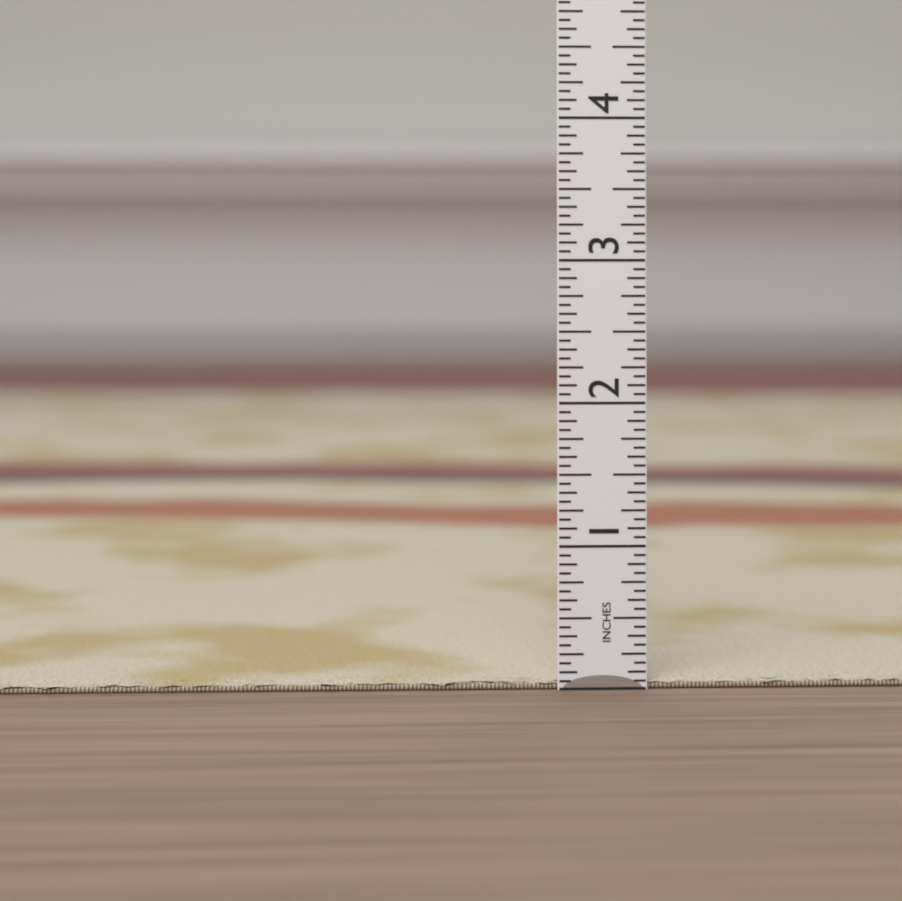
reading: 0.0625 in
